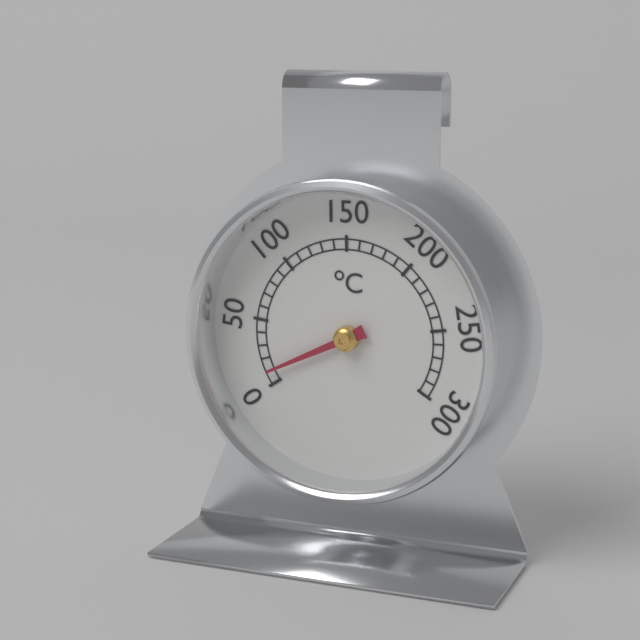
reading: 10 °C
